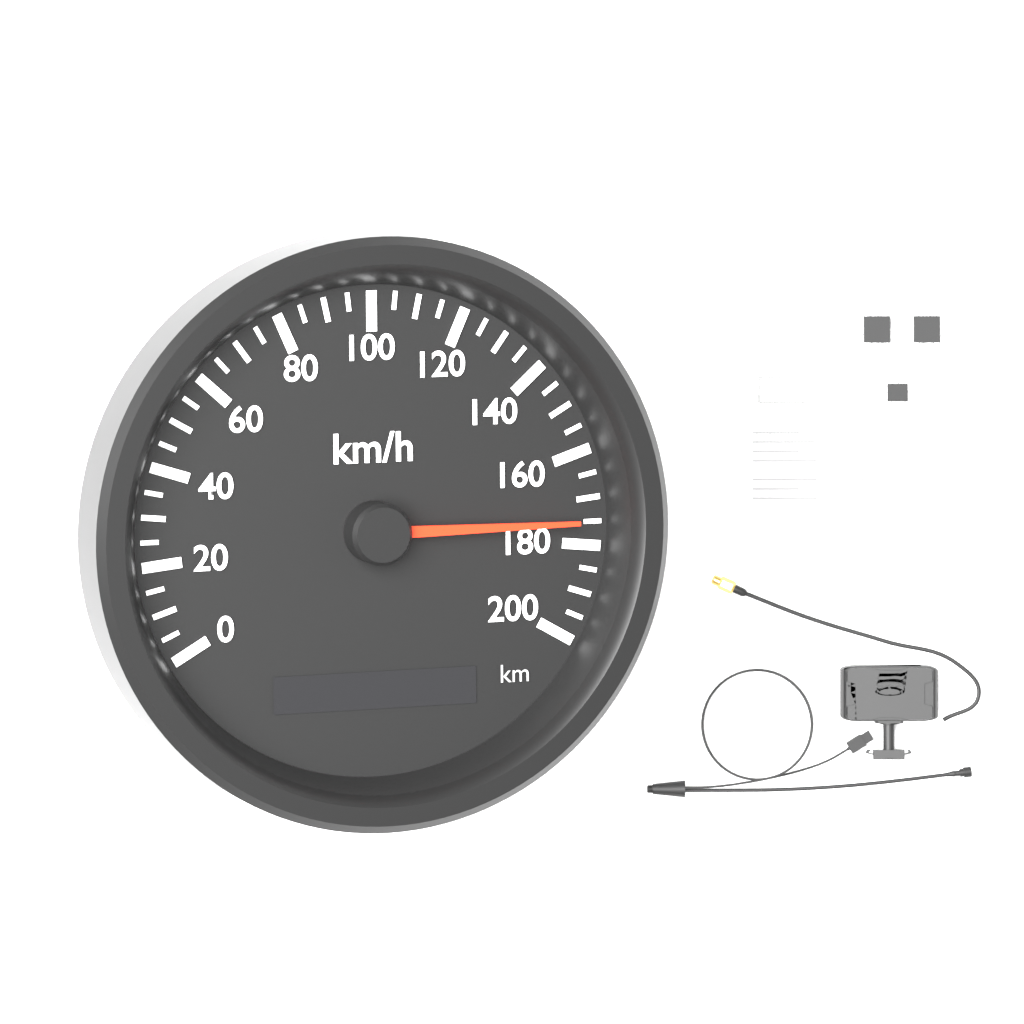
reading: 175 km/h
